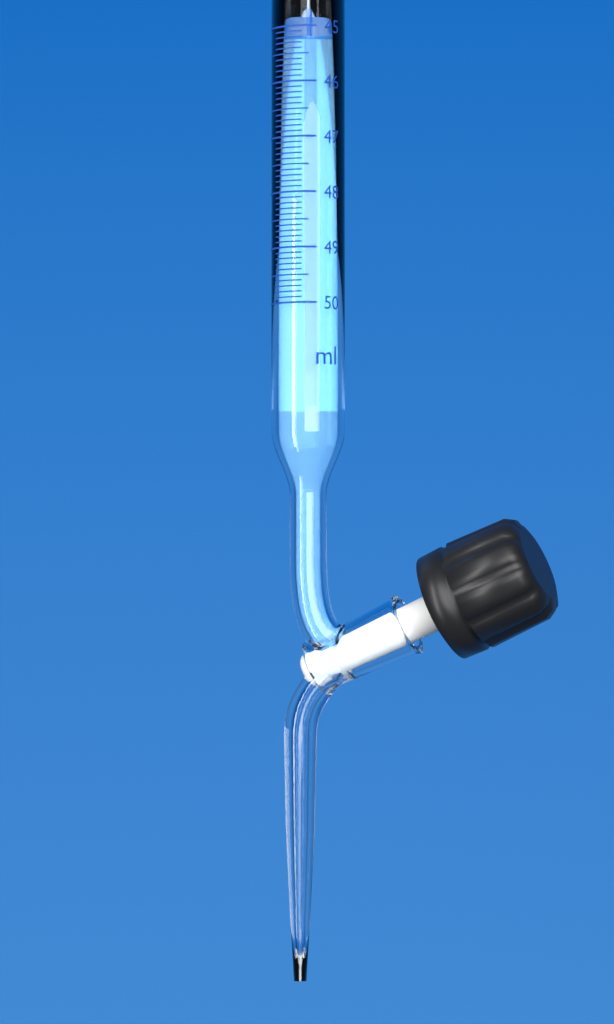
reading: 45.2 ml
